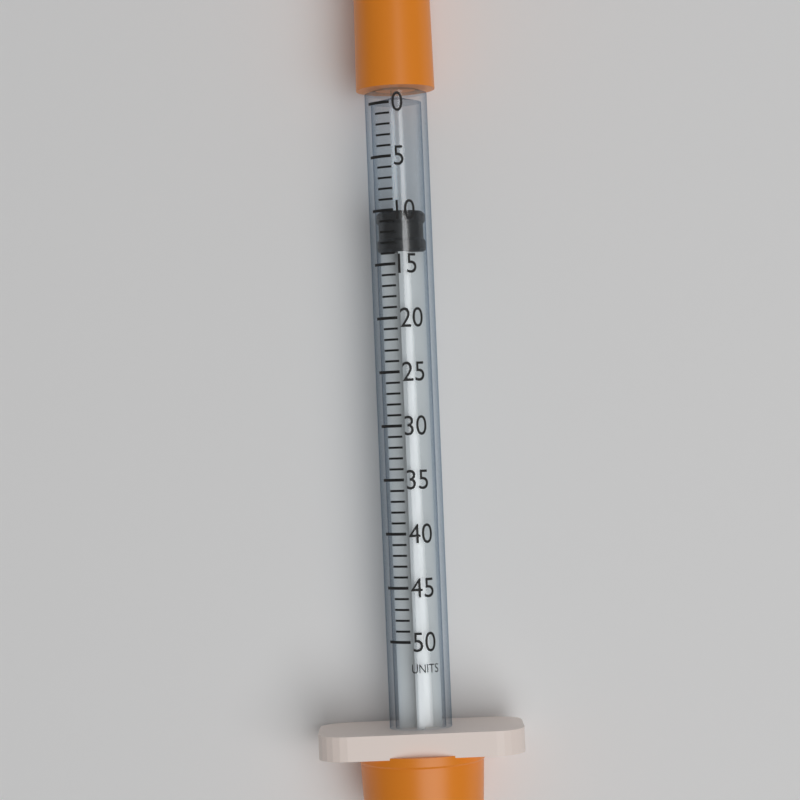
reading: 10 units
